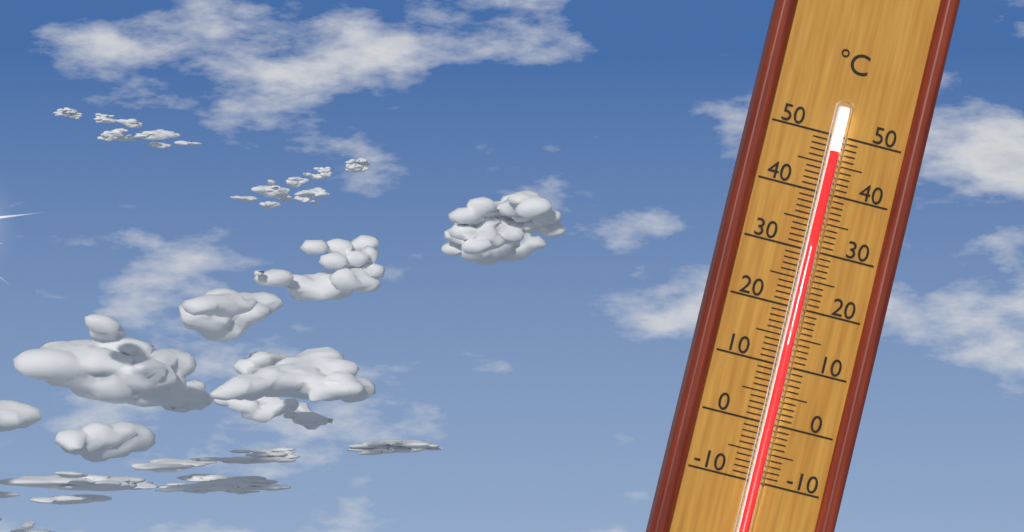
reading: 47 °C
